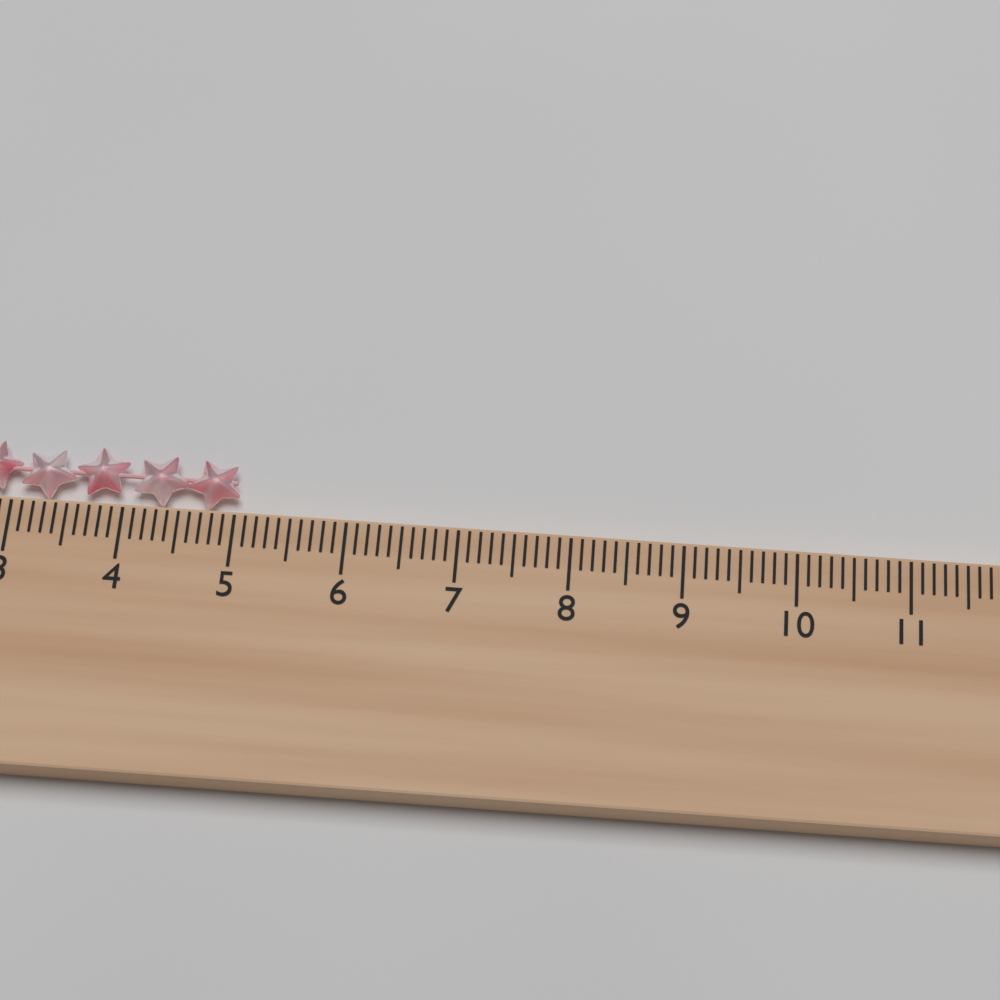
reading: 5.0 cm
